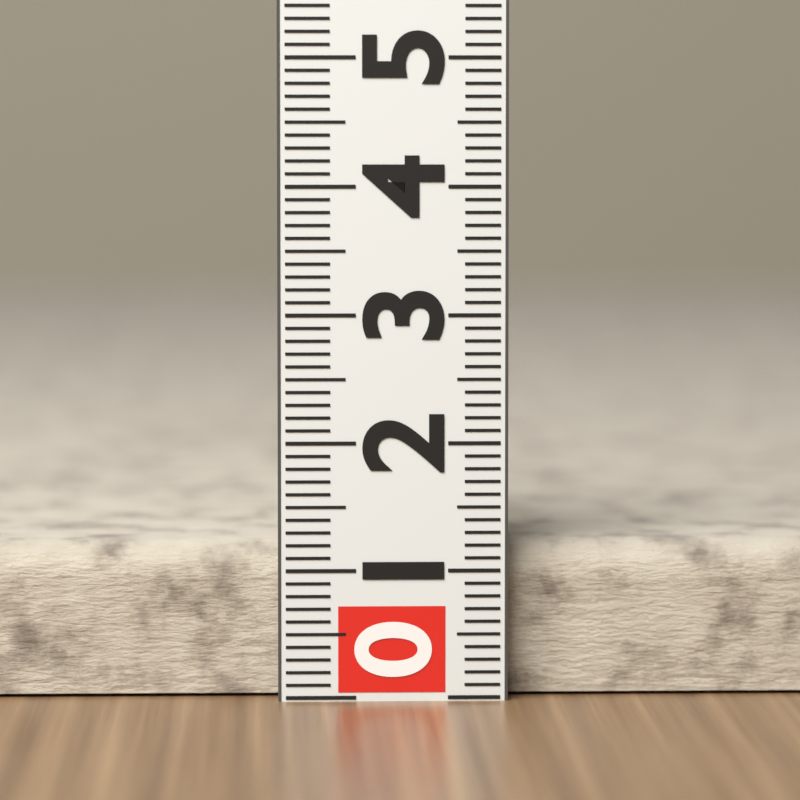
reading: 1.2 (no unit)
